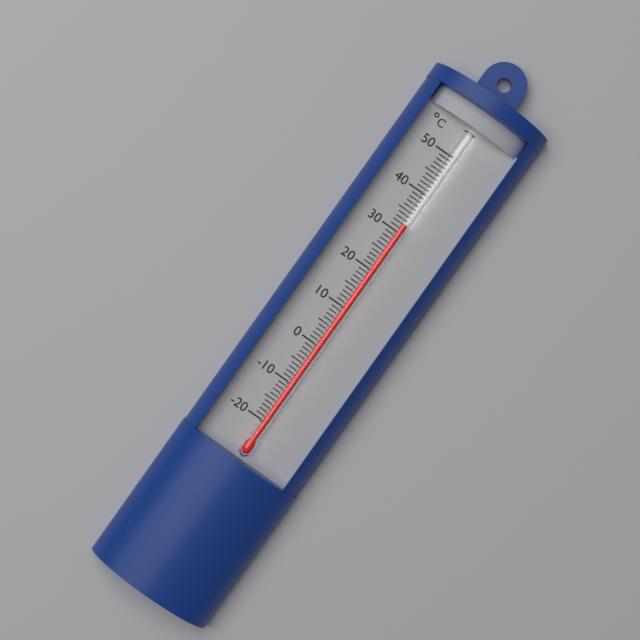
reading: 32 °C
